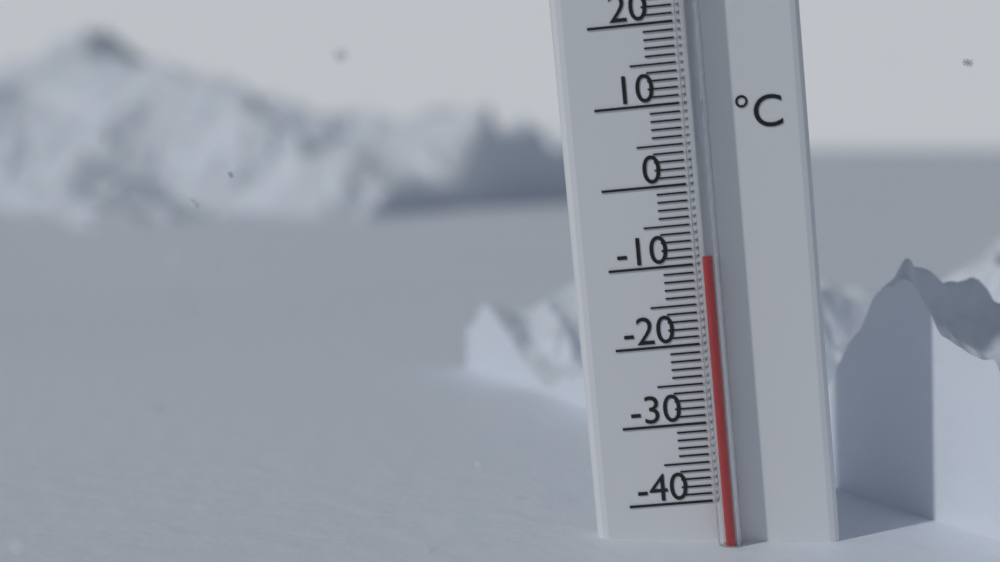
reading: -9 °C
